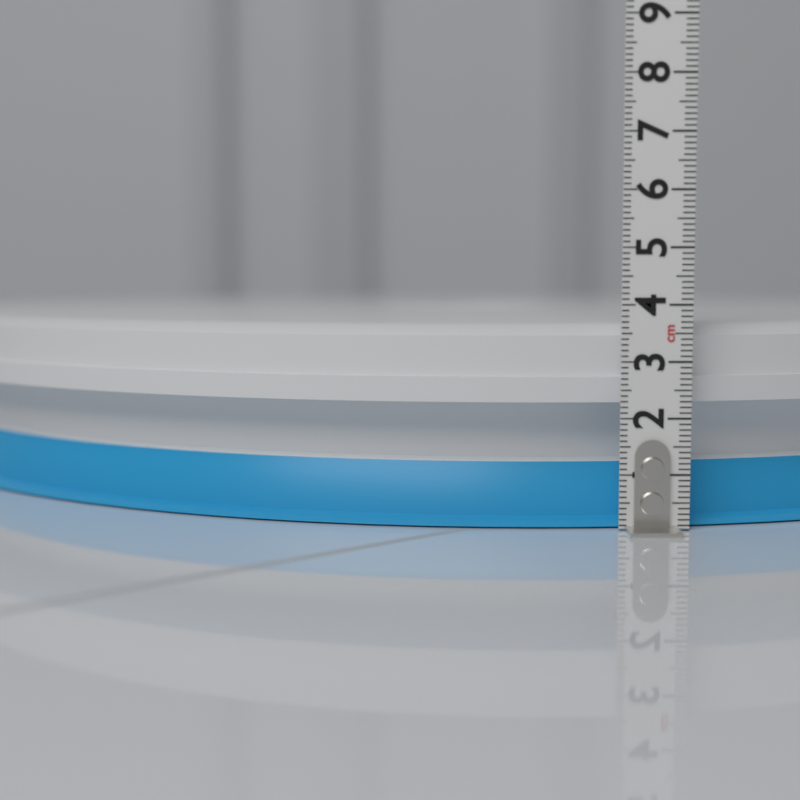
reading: 3.7 cm
